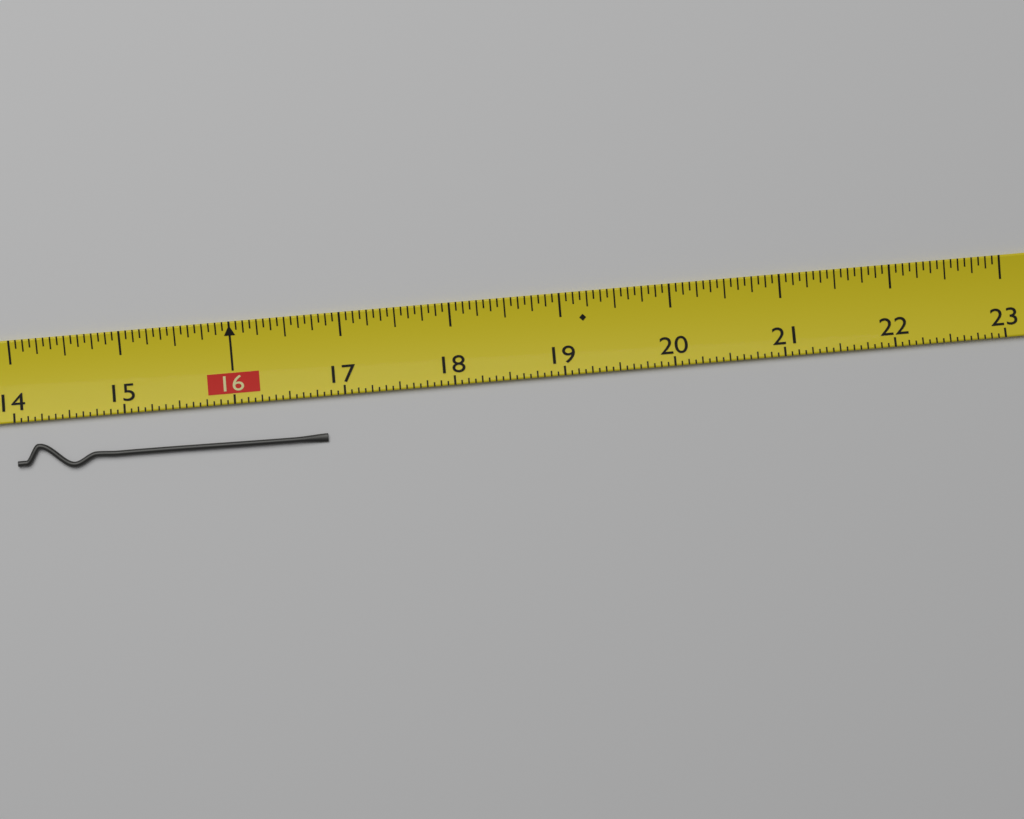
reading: 16.8125 (no unit)
